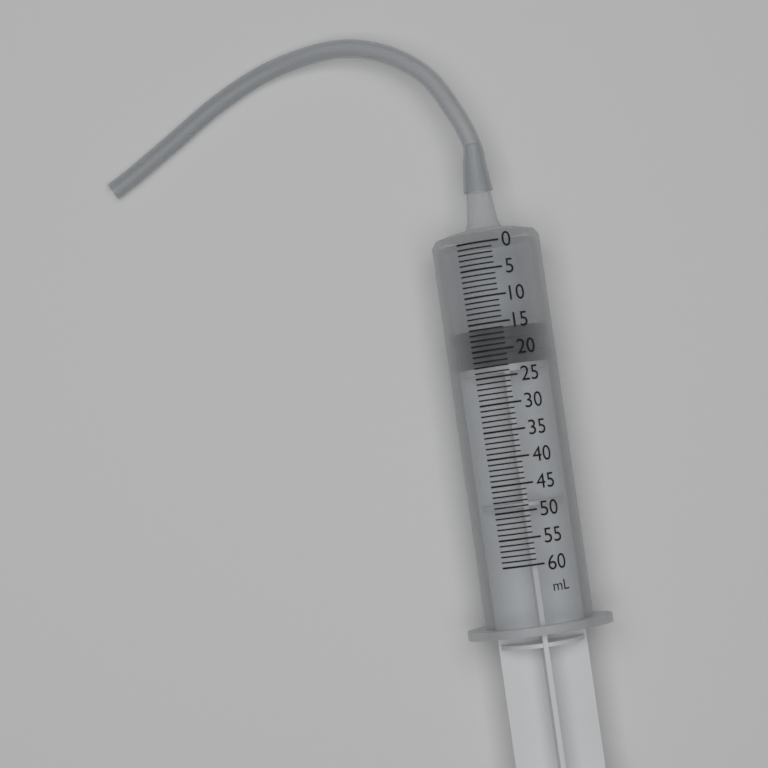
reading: 16 ml
